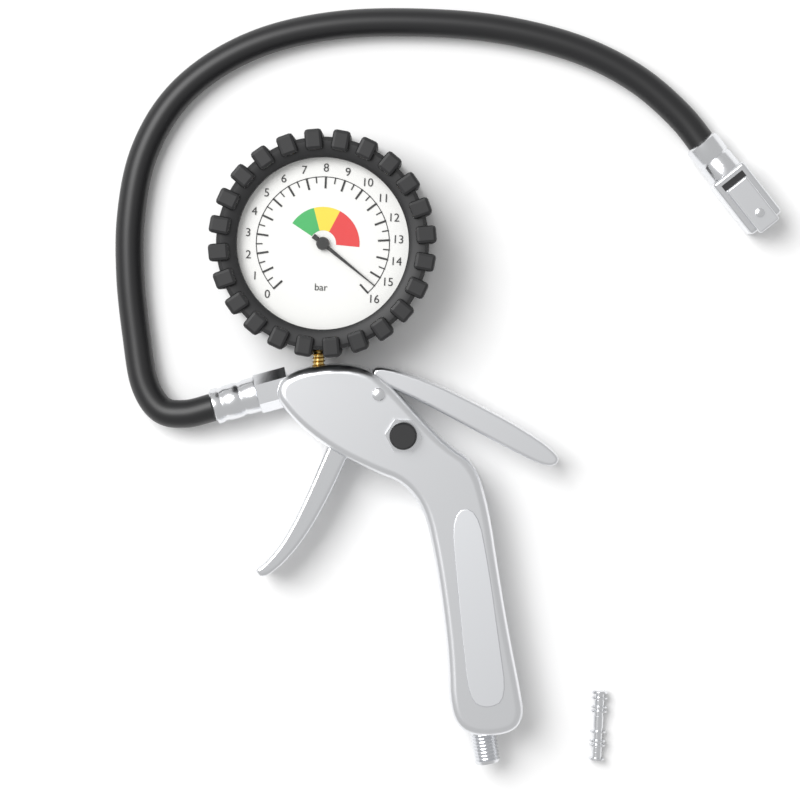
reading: 15.5 bar
